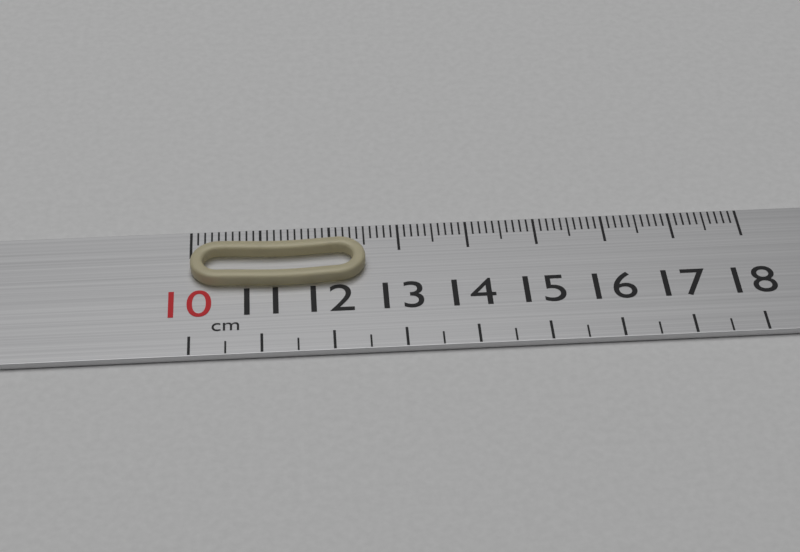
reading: 12.5 cm
